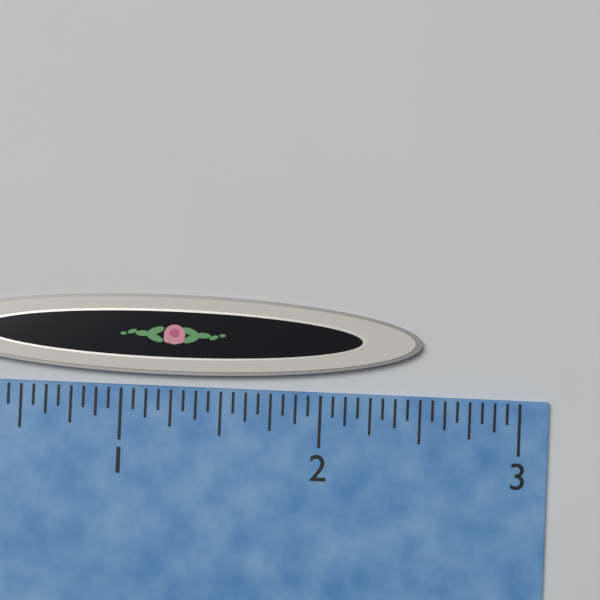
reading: 2.5000 inch
